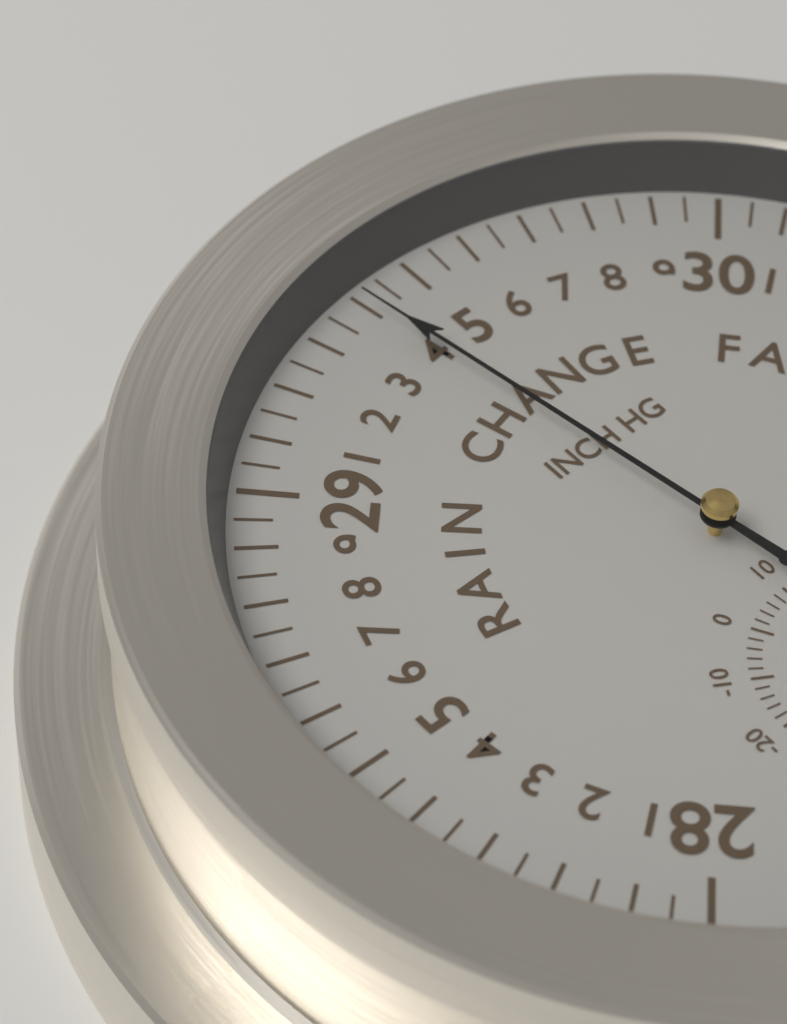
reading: 29.40 inHg
